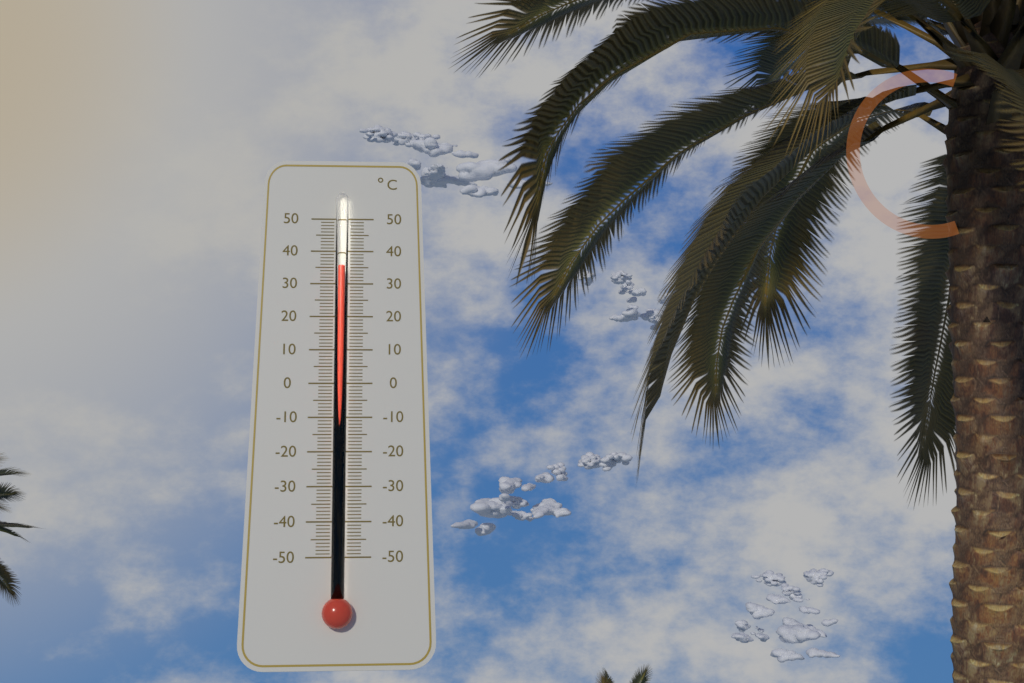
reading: 35 °C
